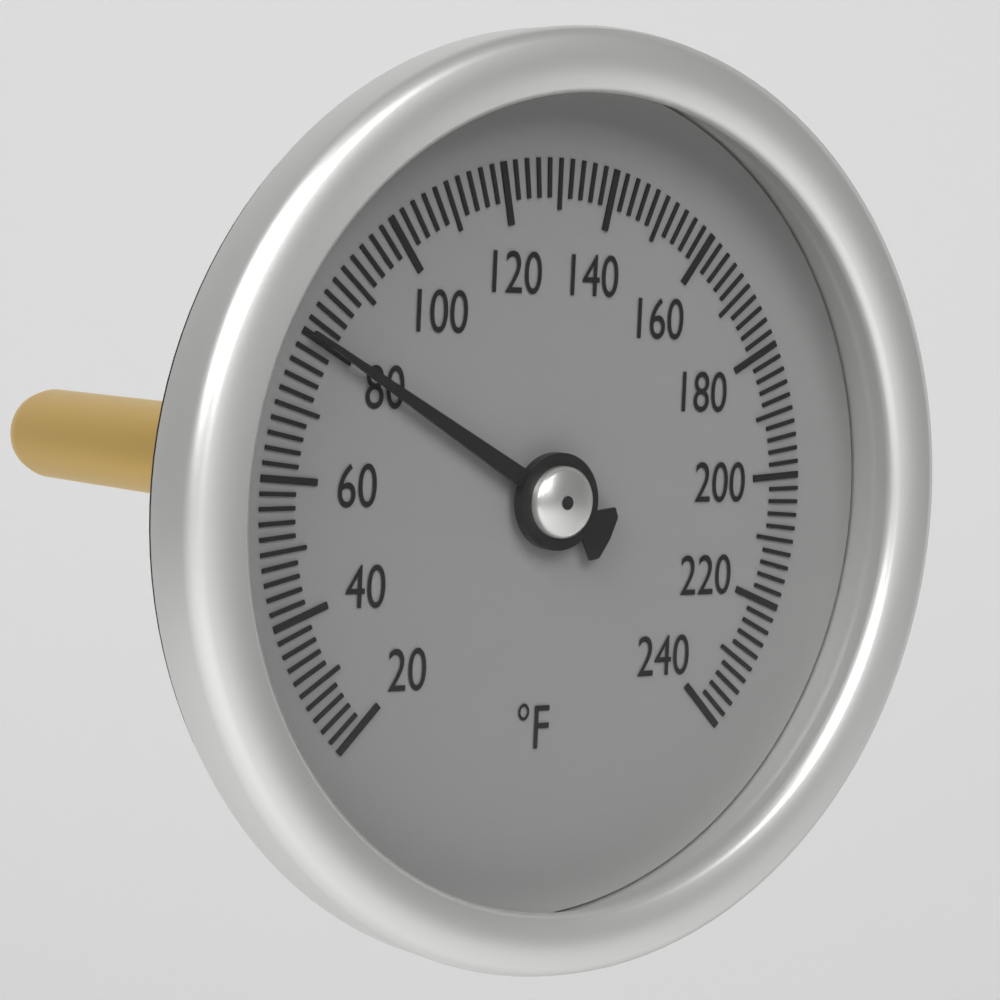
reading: 80 °F
